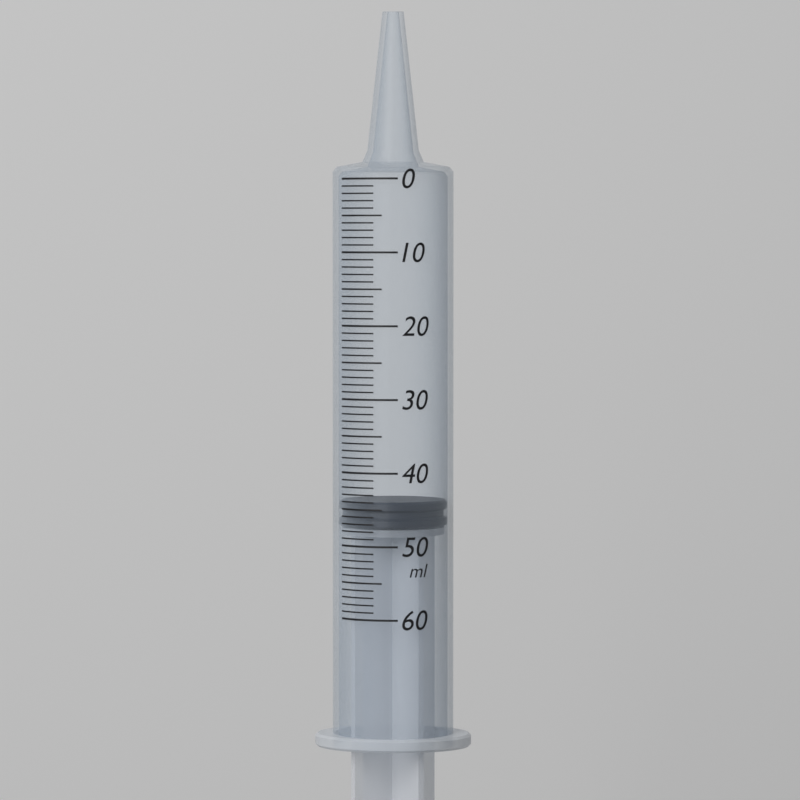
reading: 44 ml
